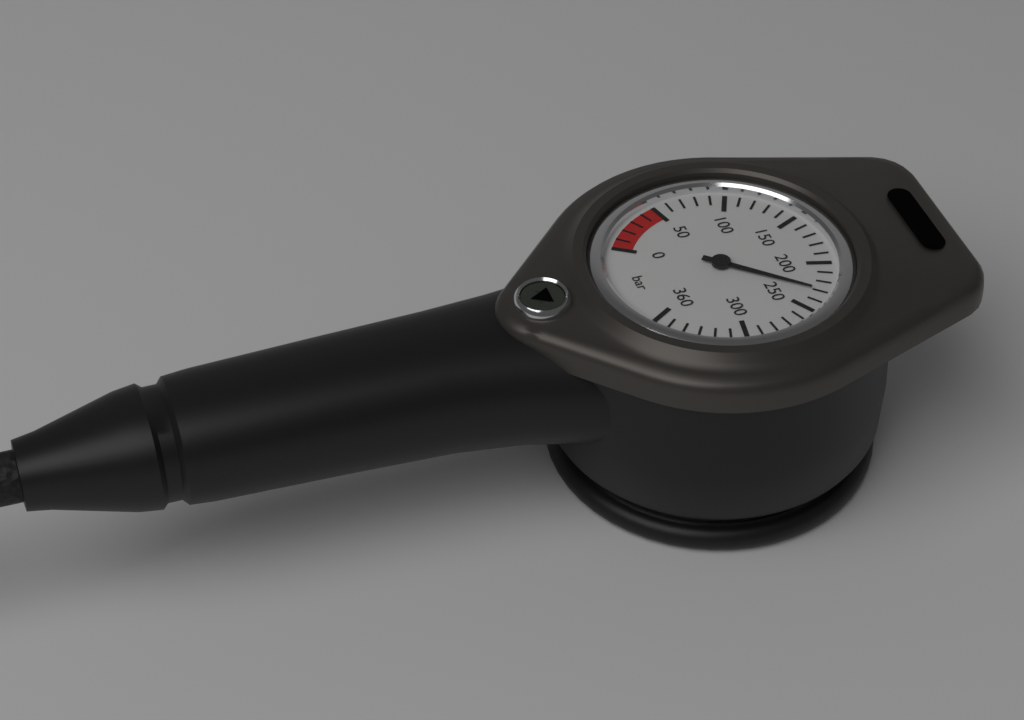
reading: 230 bar
